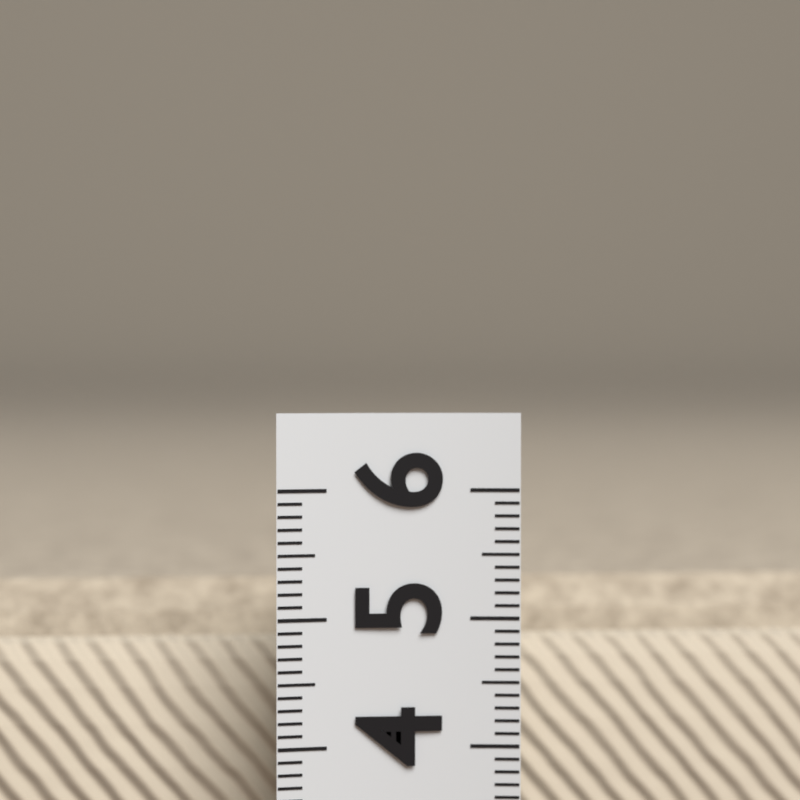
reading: 5.1 (no unit)
